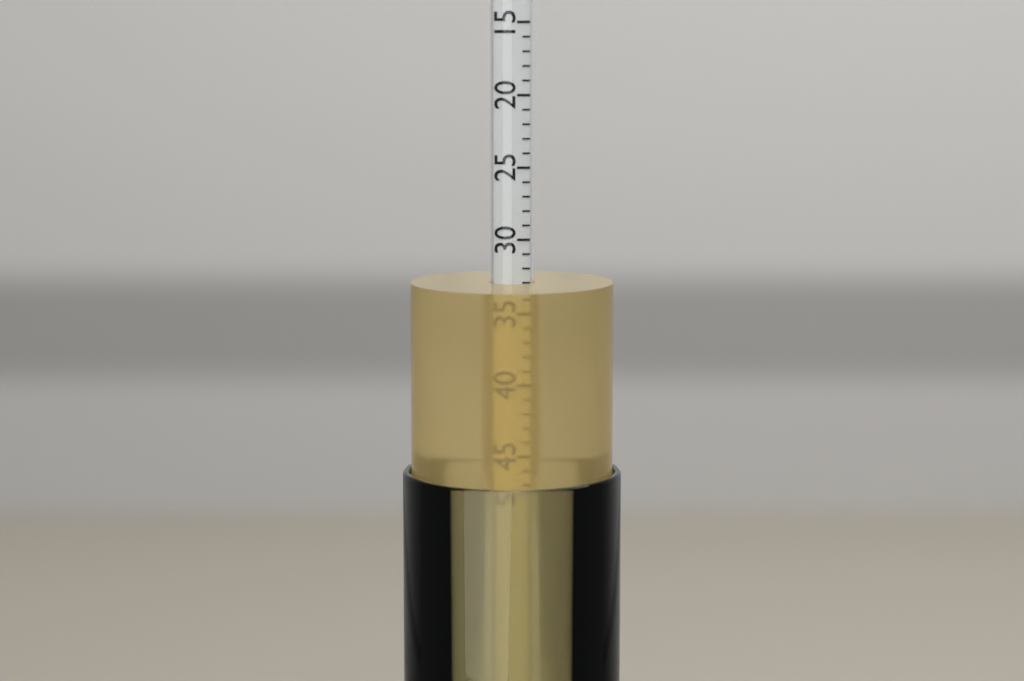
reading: 33 (no unit)
